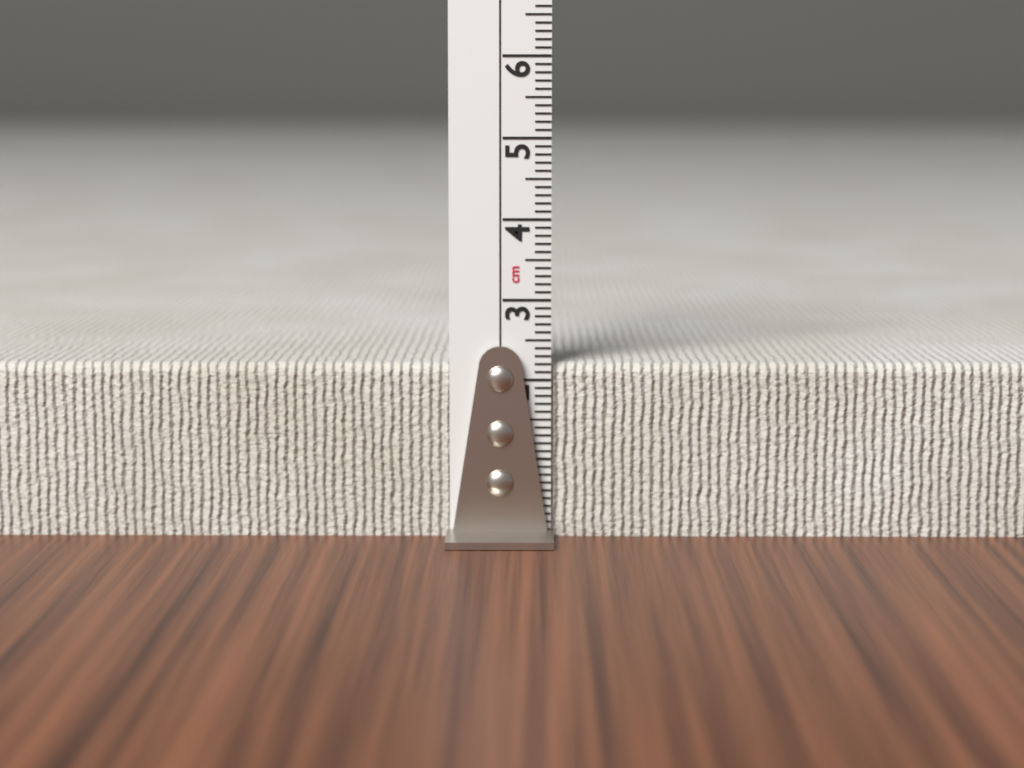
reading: 2.2 cm
